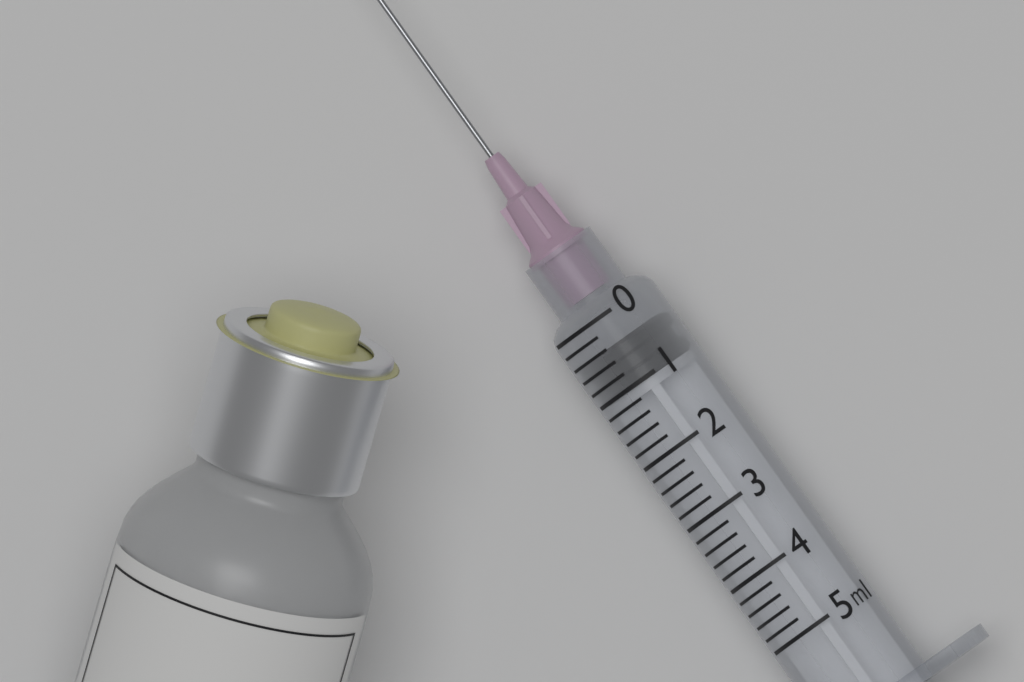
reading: 0.4 ml
